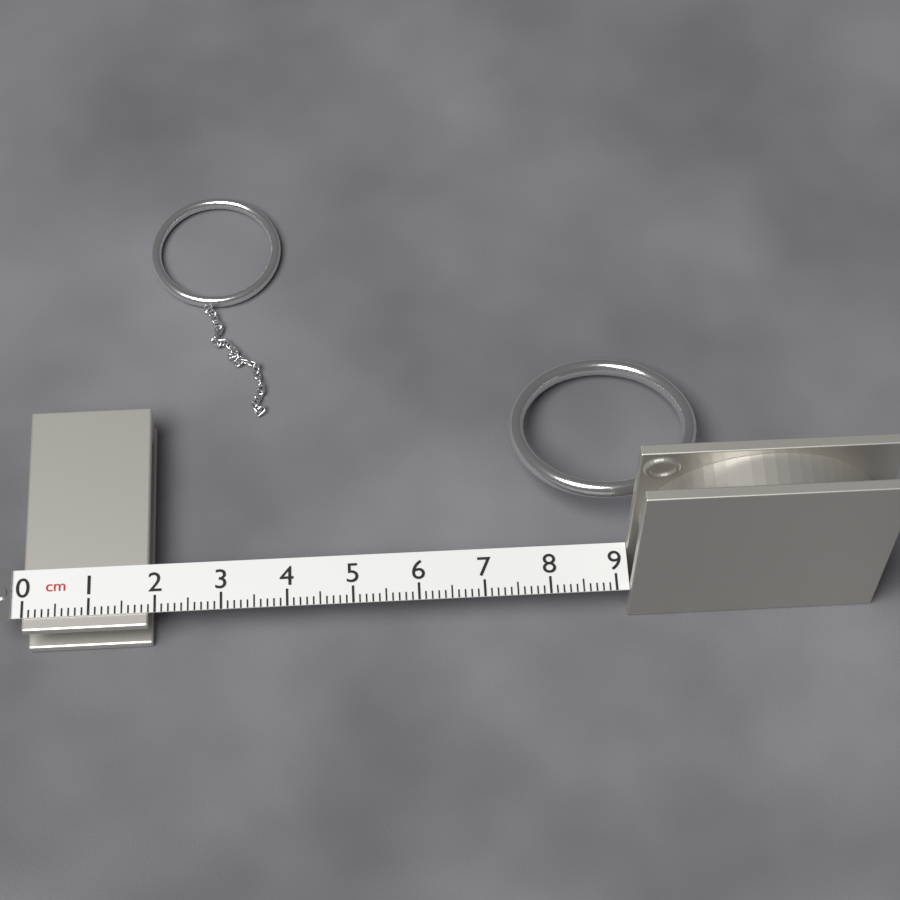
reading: 1.9 cm
